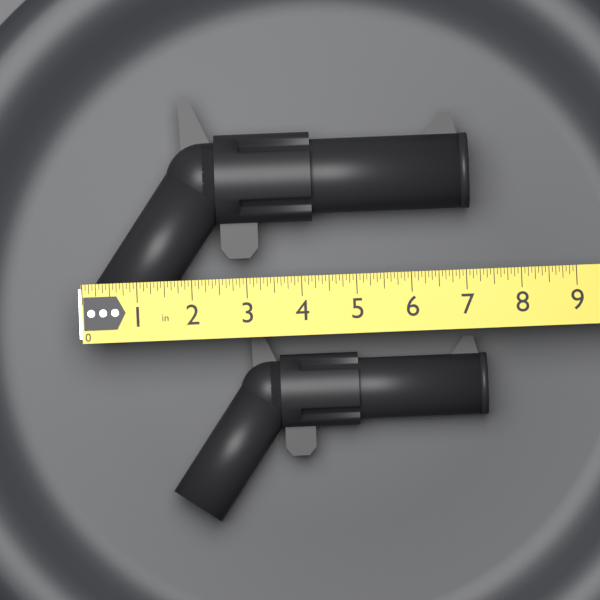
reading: 7.1250 in
